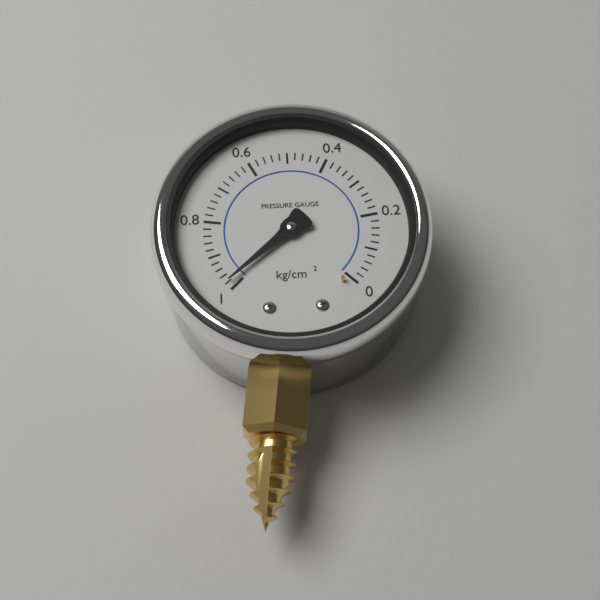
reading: 0.98 kg/cm²
